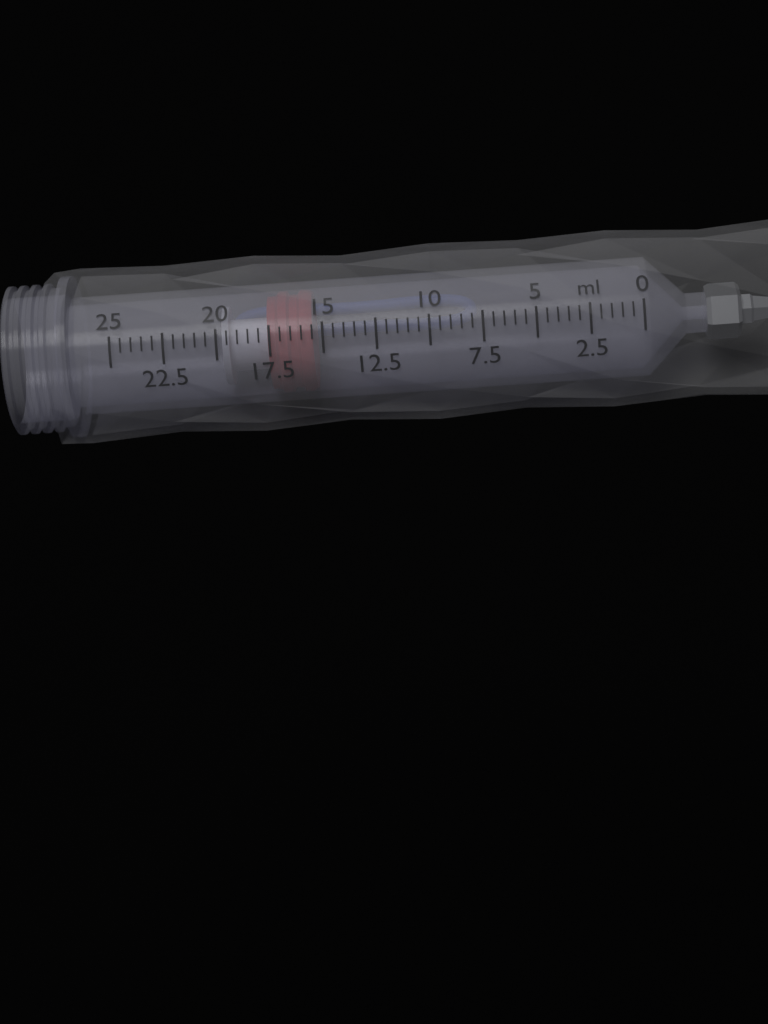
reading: 15.5 ml
